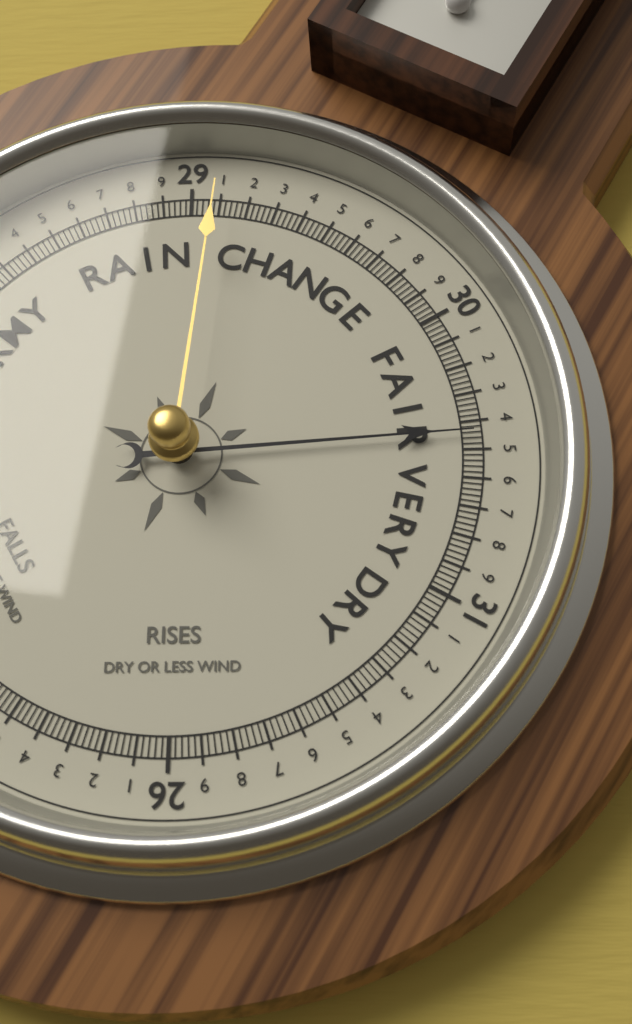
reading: 30.44 (no unit)
